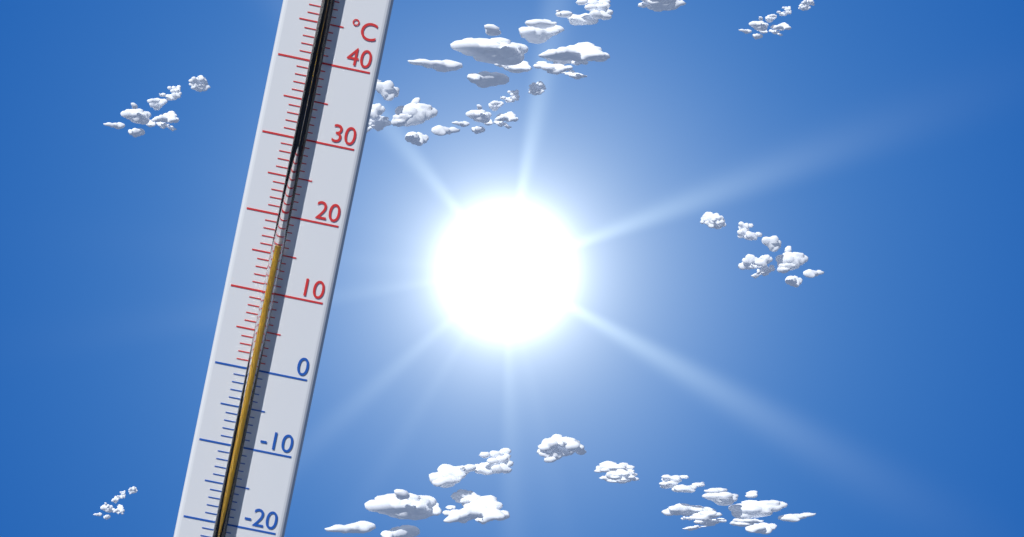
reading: 16 °C
